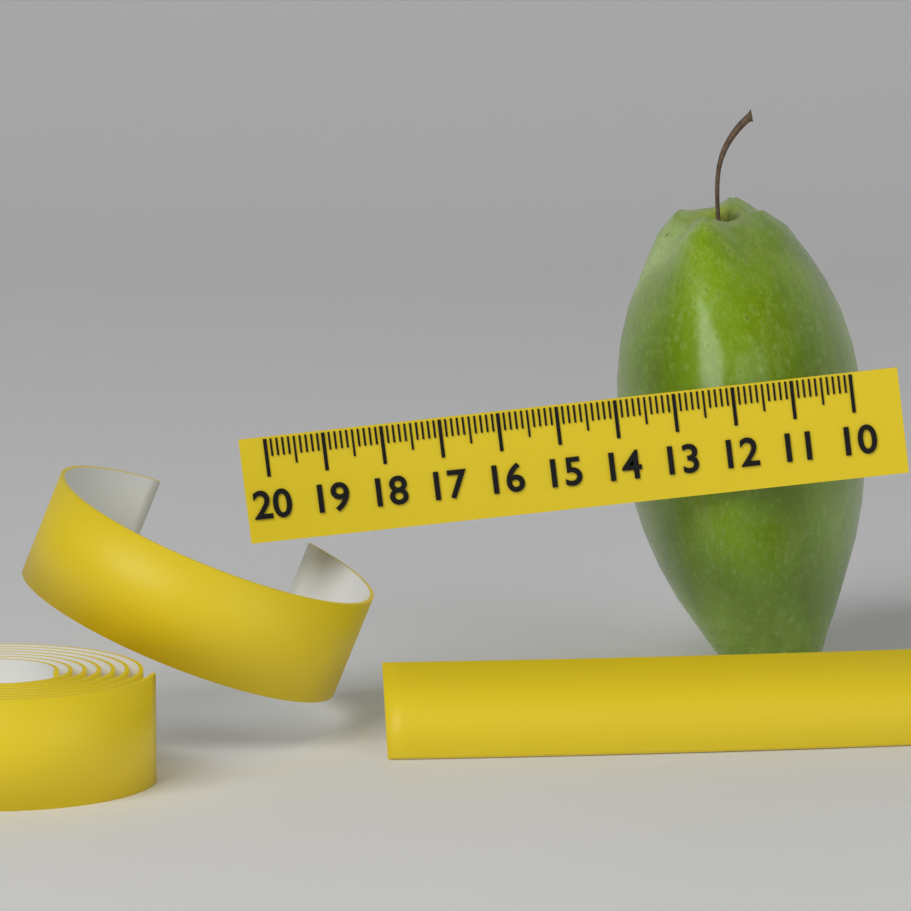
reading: 14.3 (no unit)
